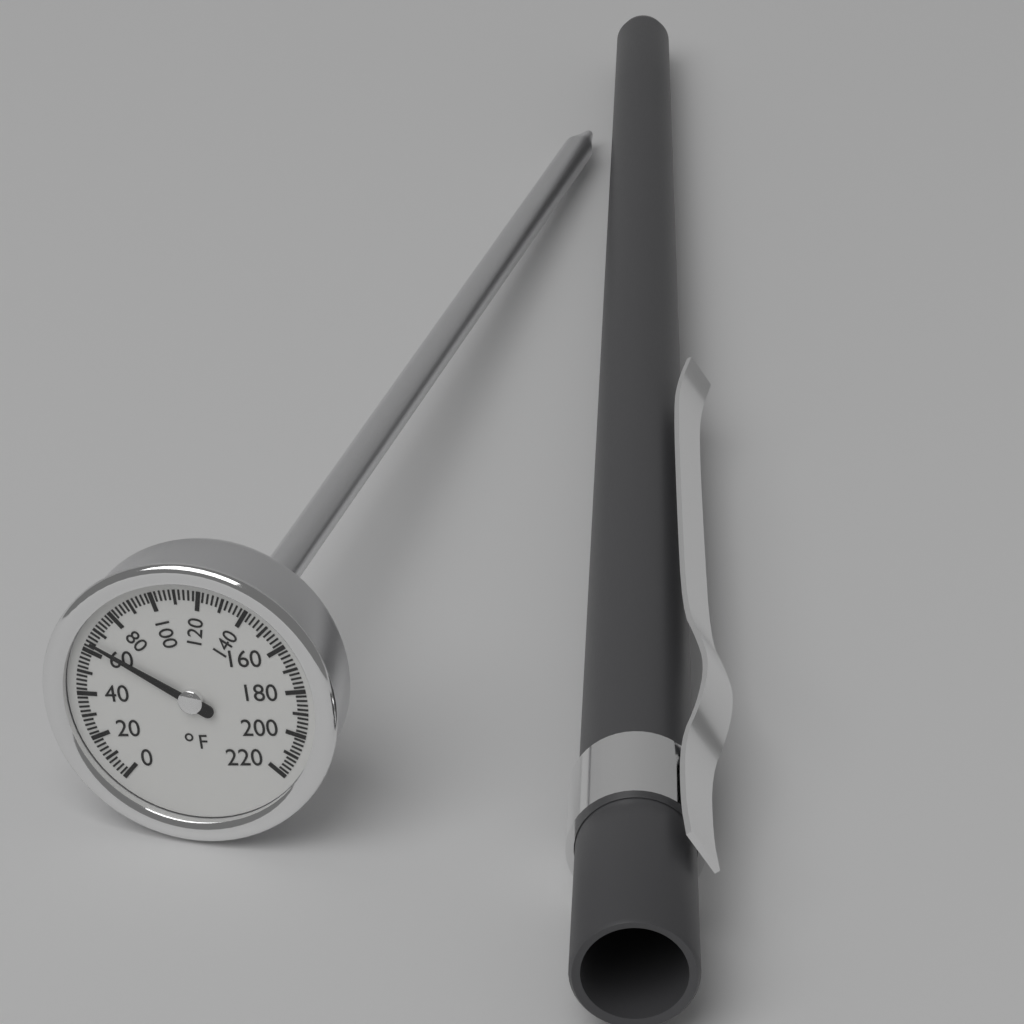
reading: 64 °F
